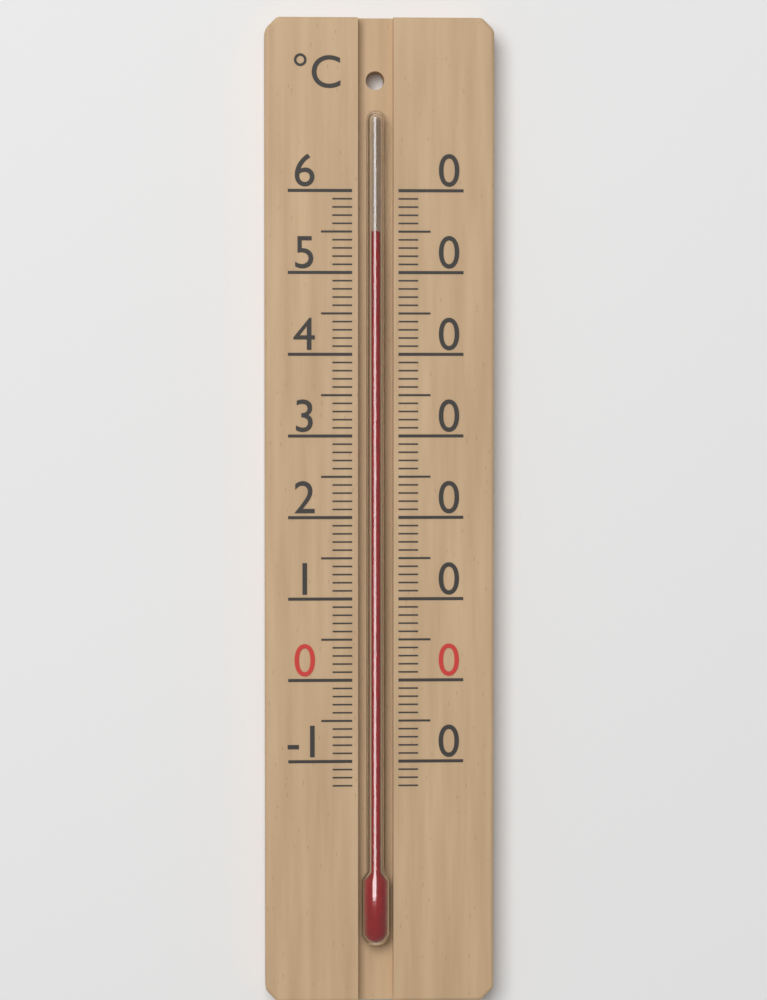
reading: 55 °C
